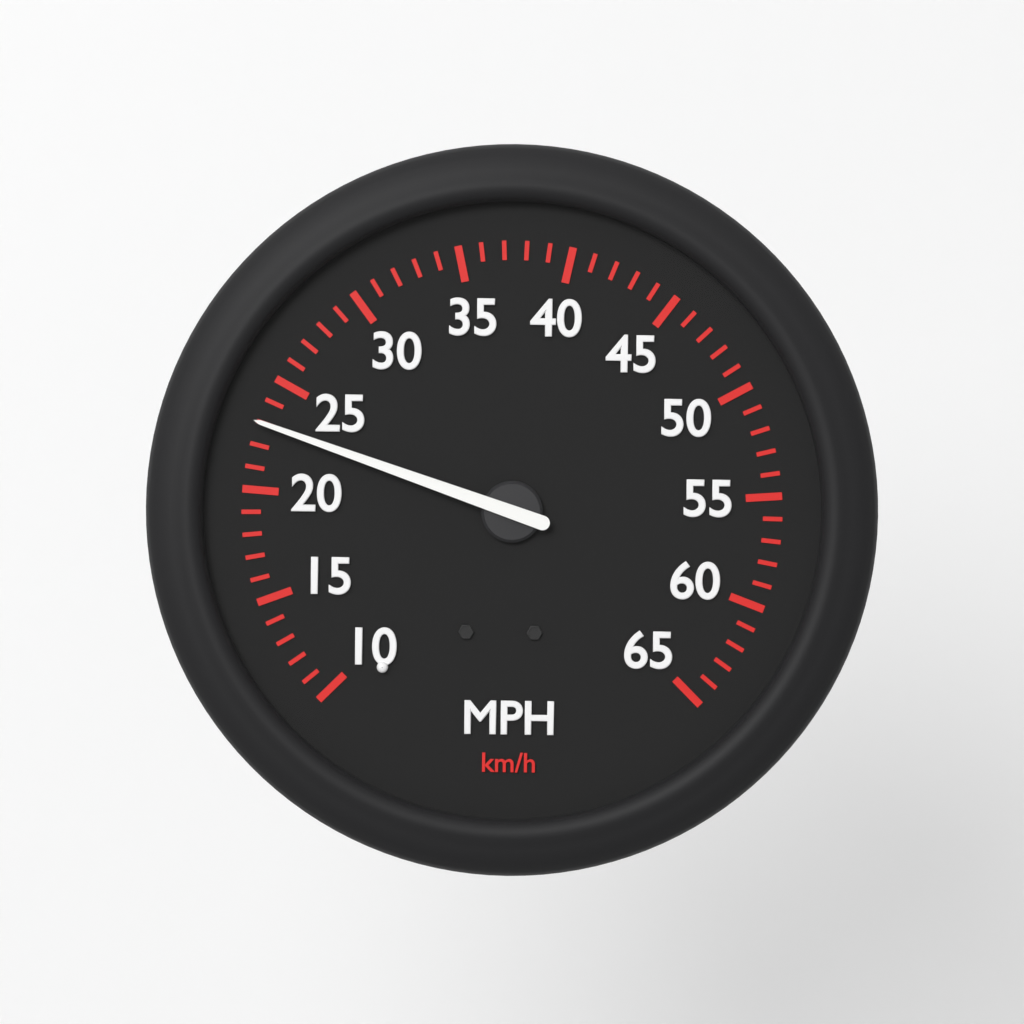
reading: 23 mph
